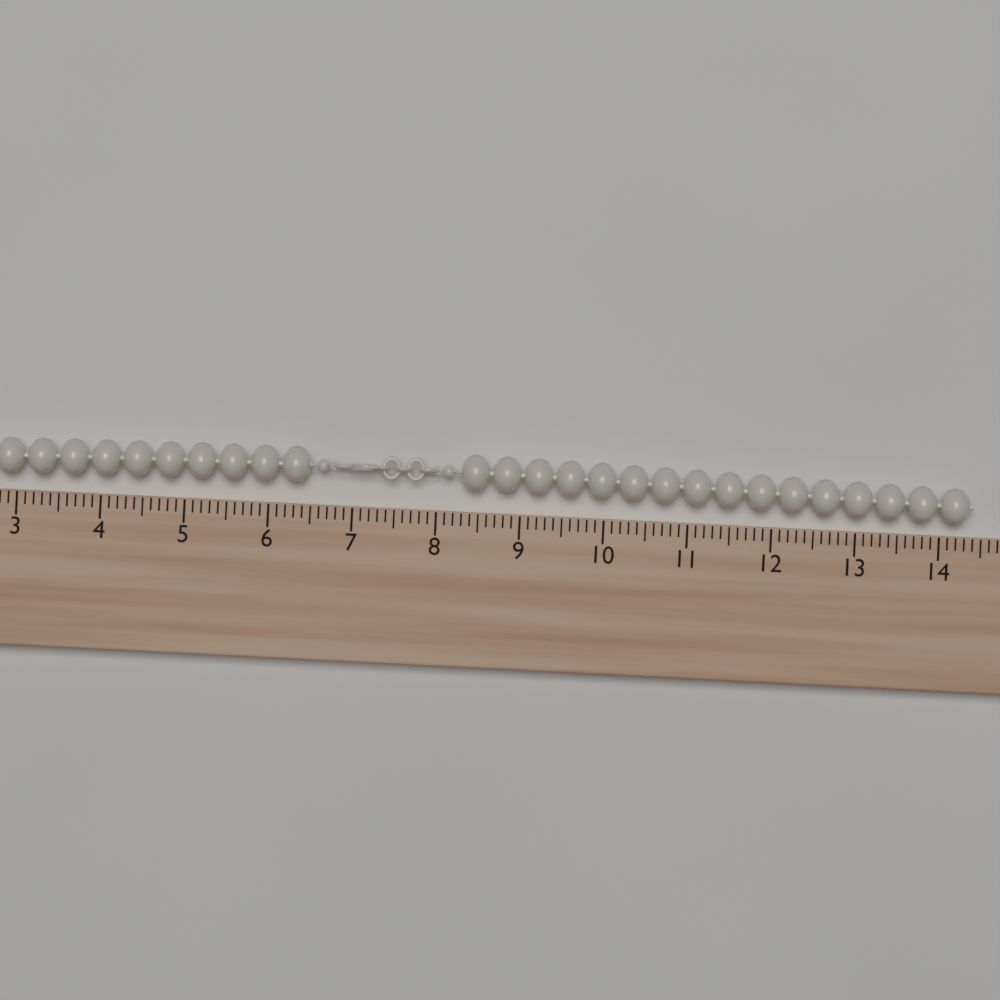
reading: 14.4 (no unit)
